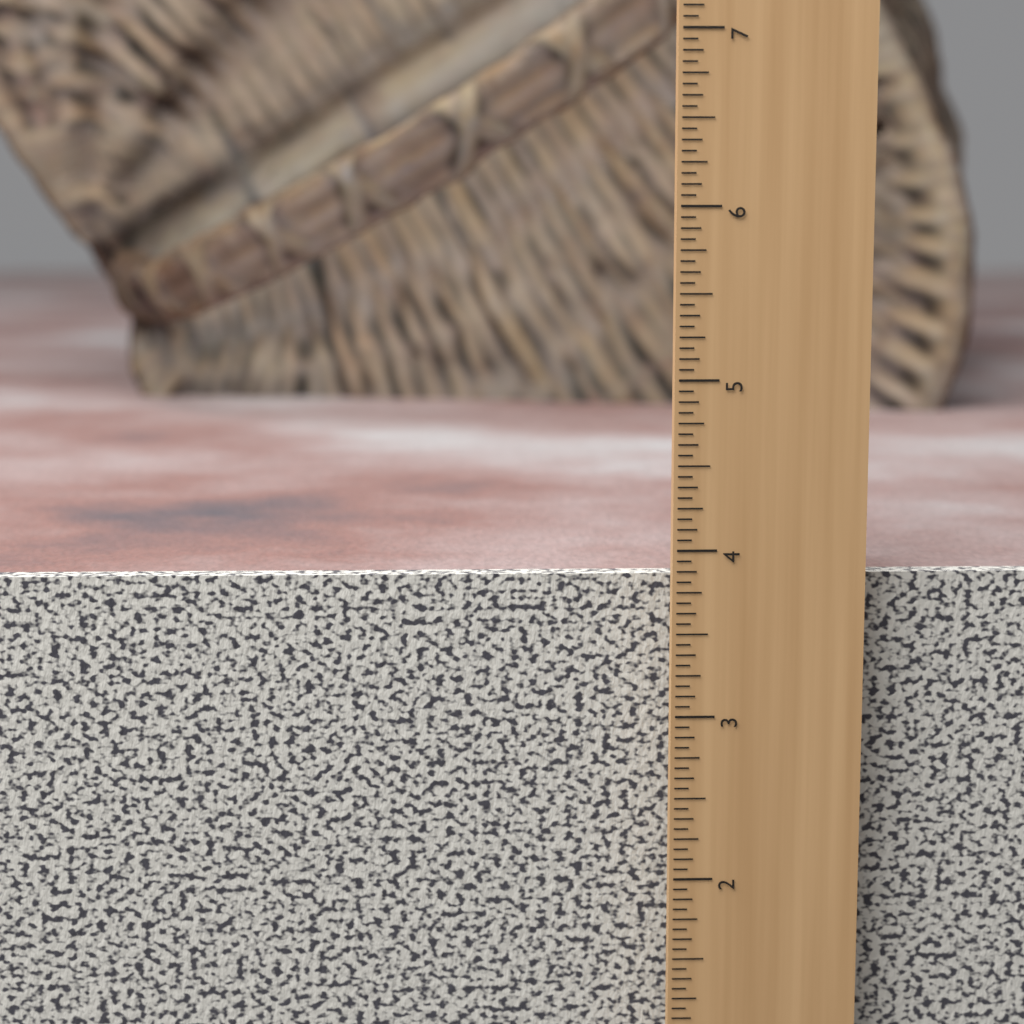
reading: 3.8125 in
